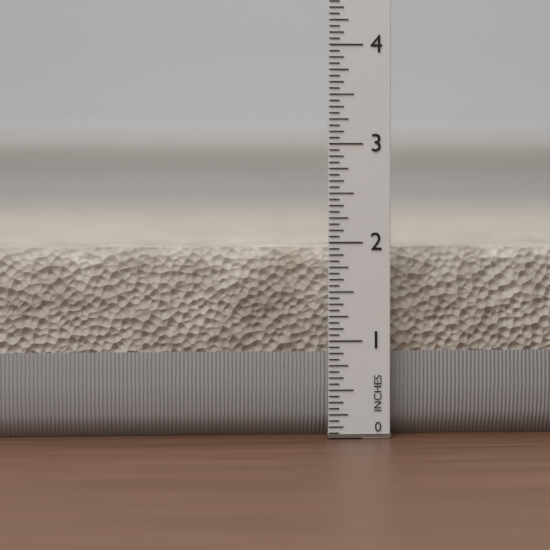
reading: 1.9375 in
